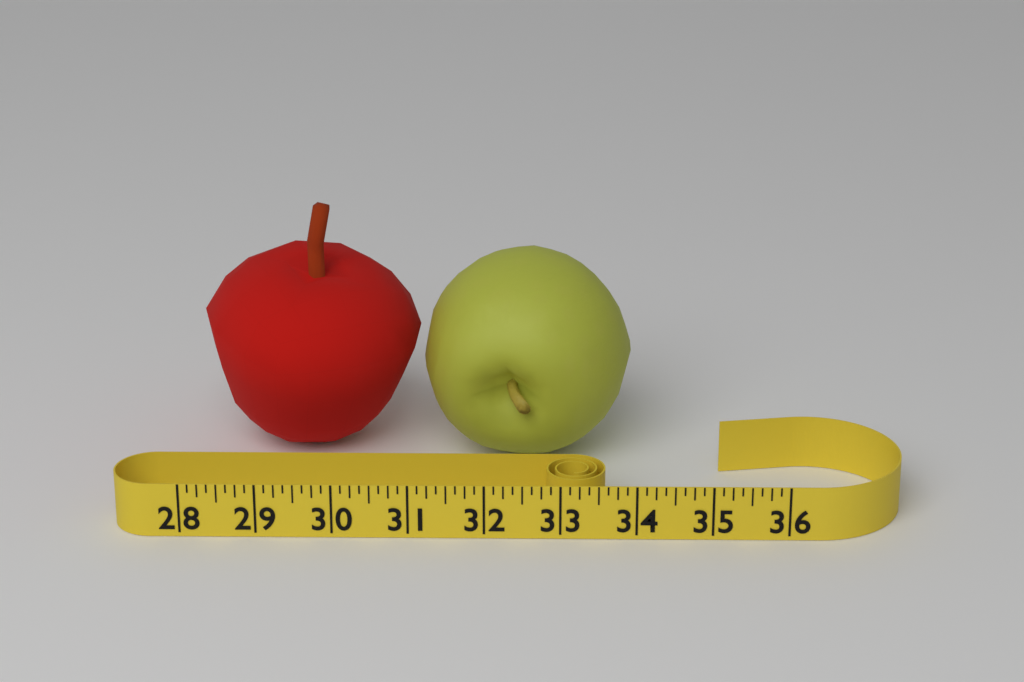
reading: 34.000 (no unit)
